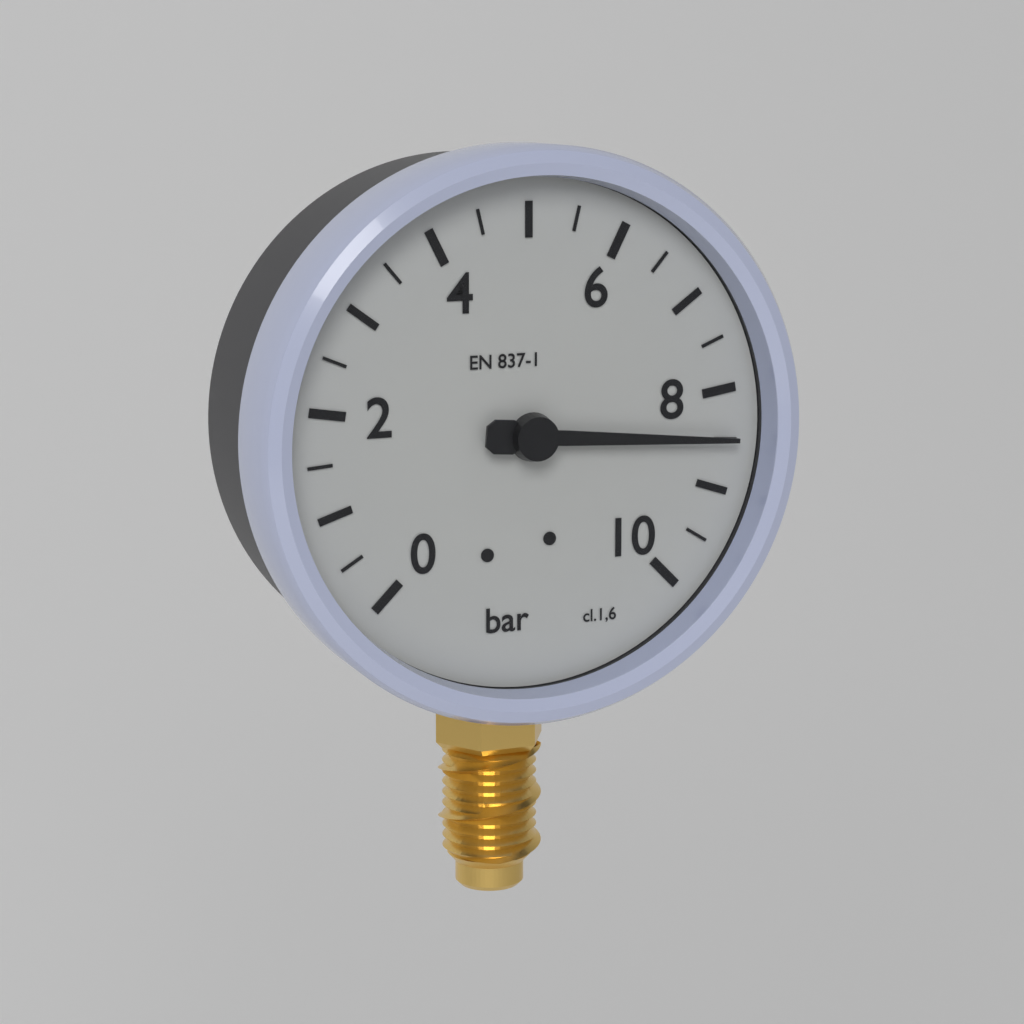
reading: 8.5 bar
